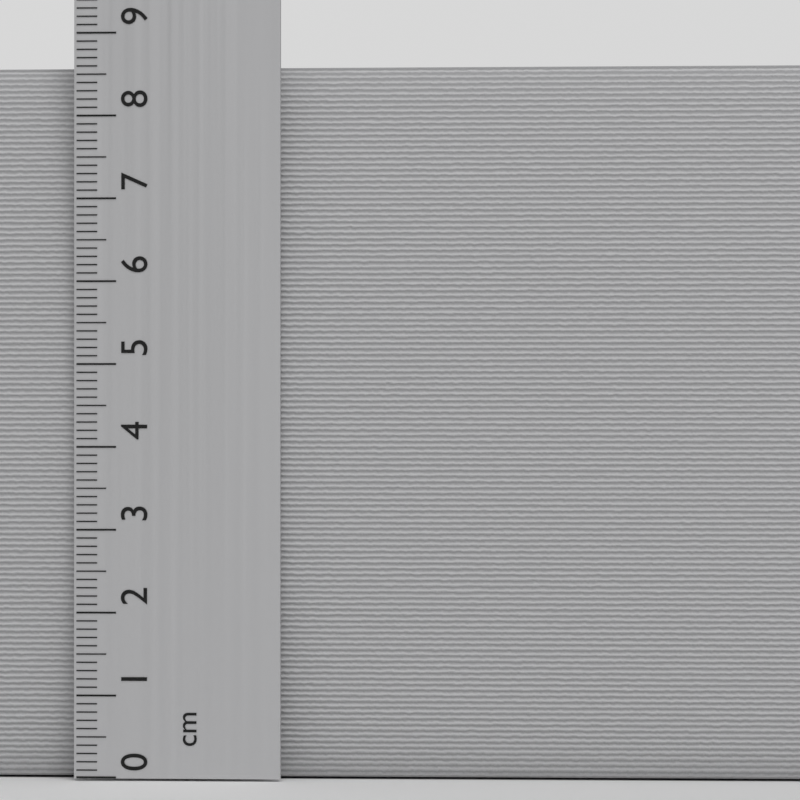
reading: 8.6 cm
